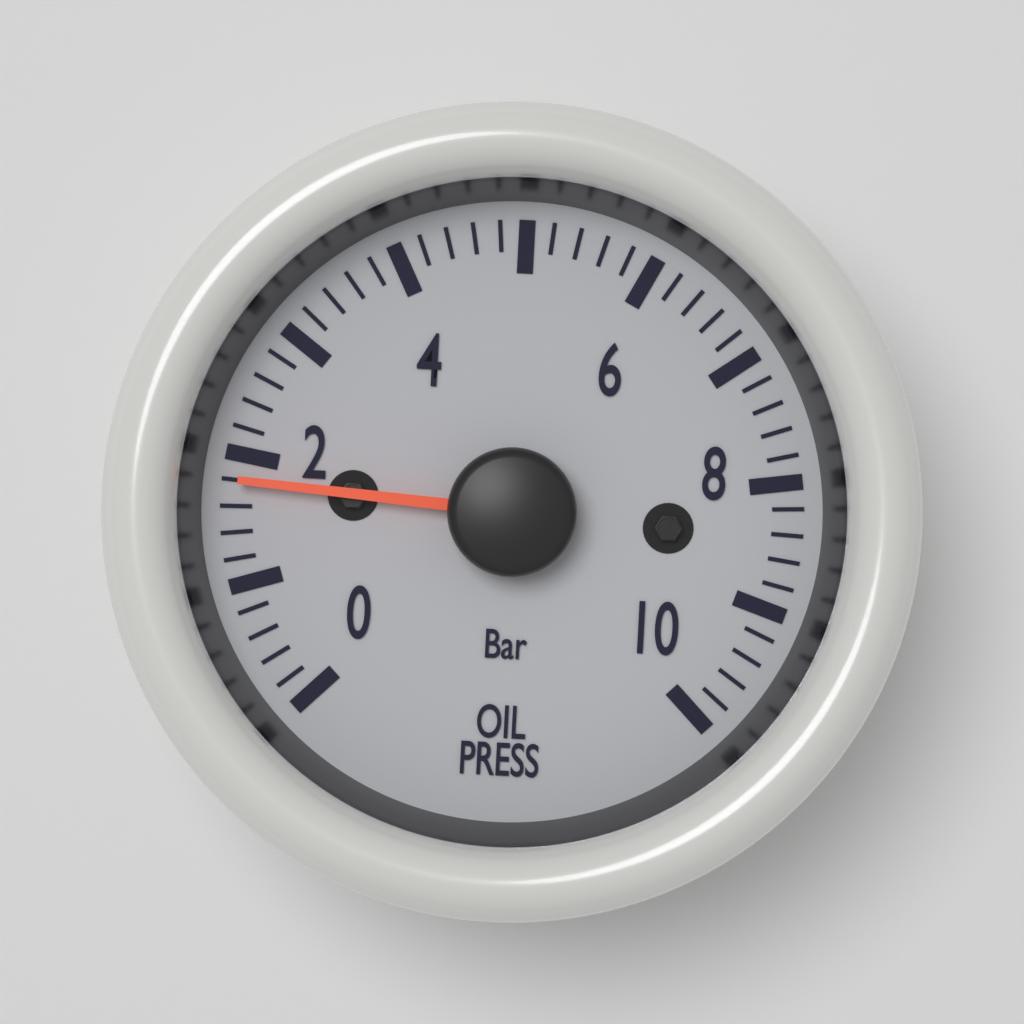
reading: 1.8 bar
